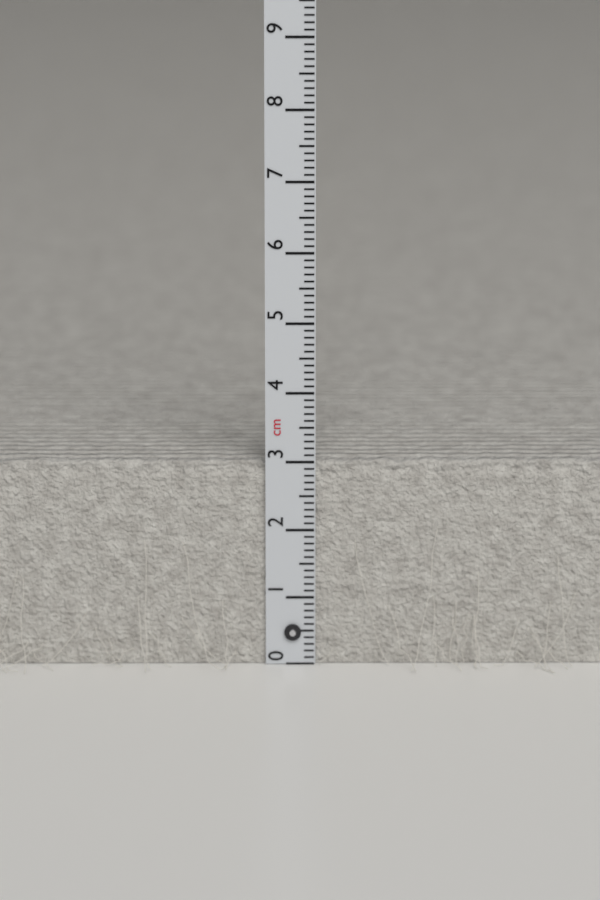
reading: 3.0 cm
